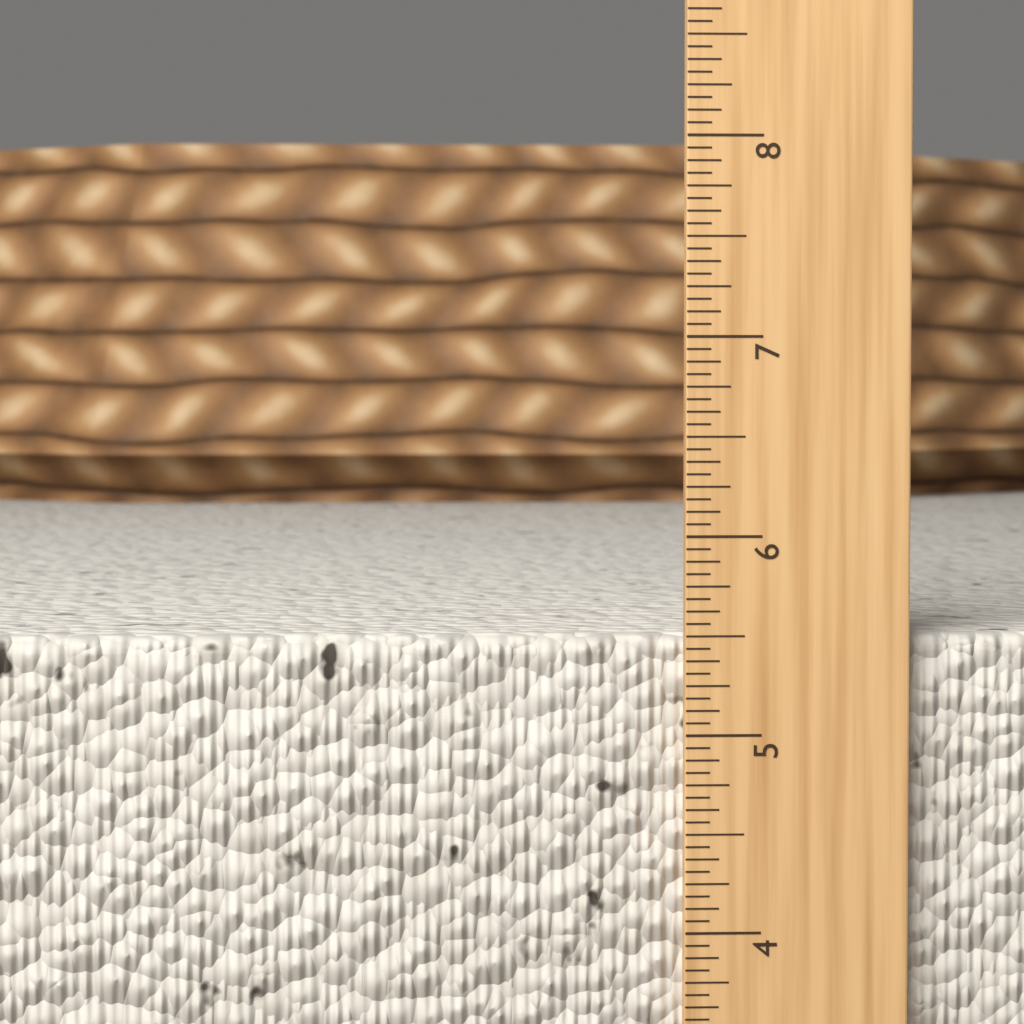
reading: 5.5000 in
